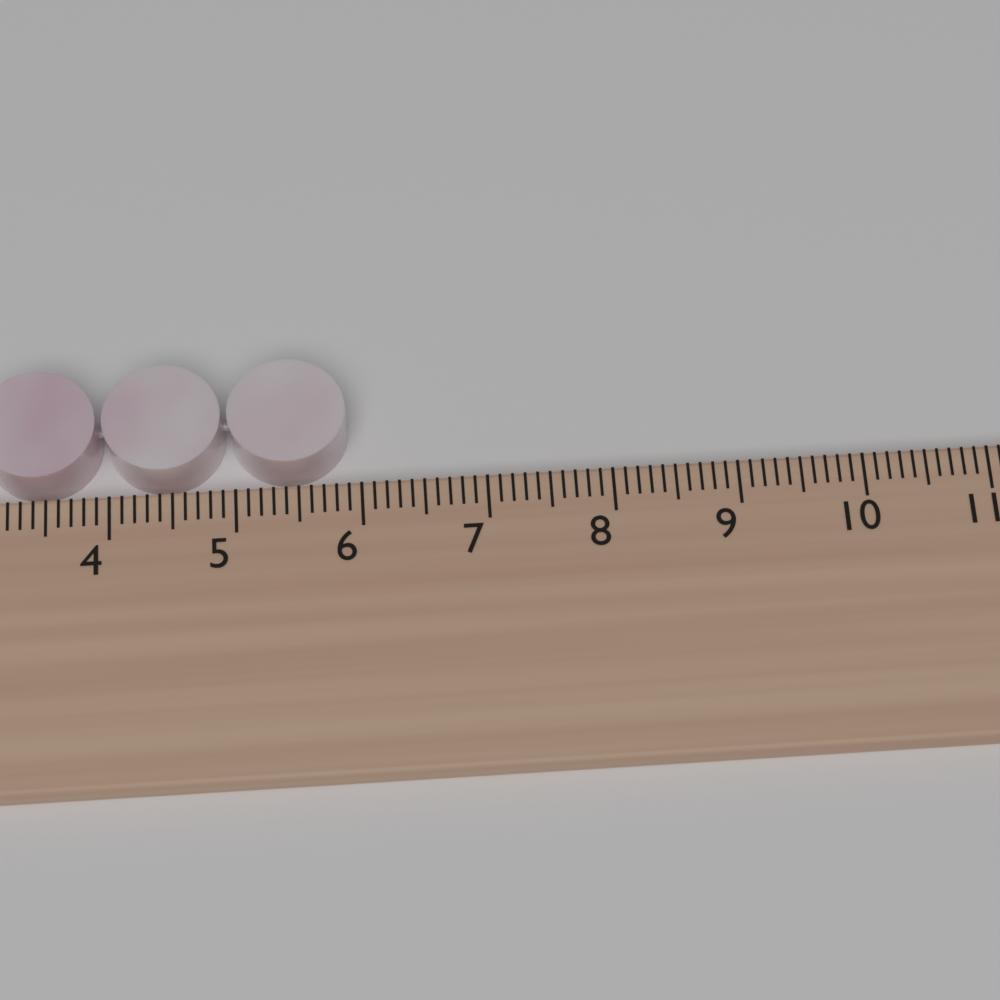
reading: 5.9 cm
